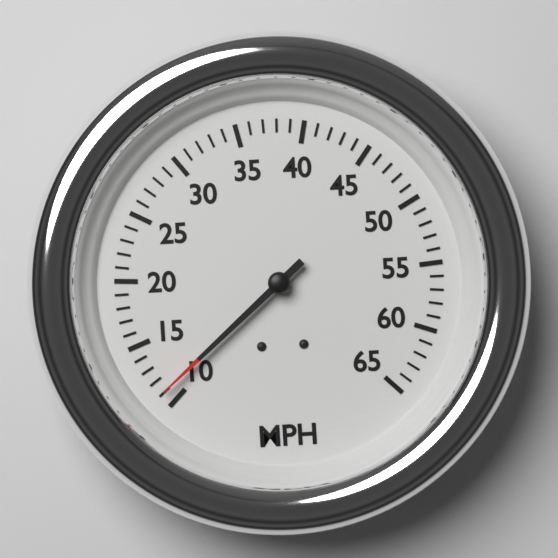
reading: 11 MPH
